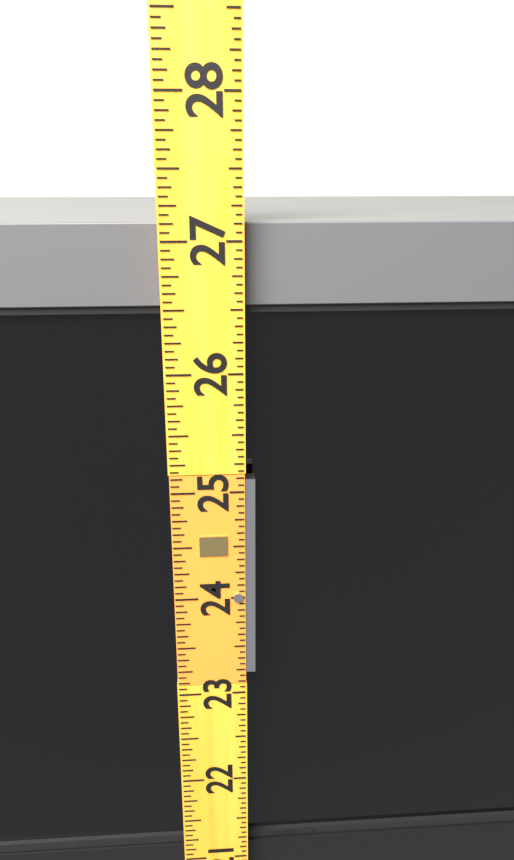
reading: 27.1250 (no unit)
